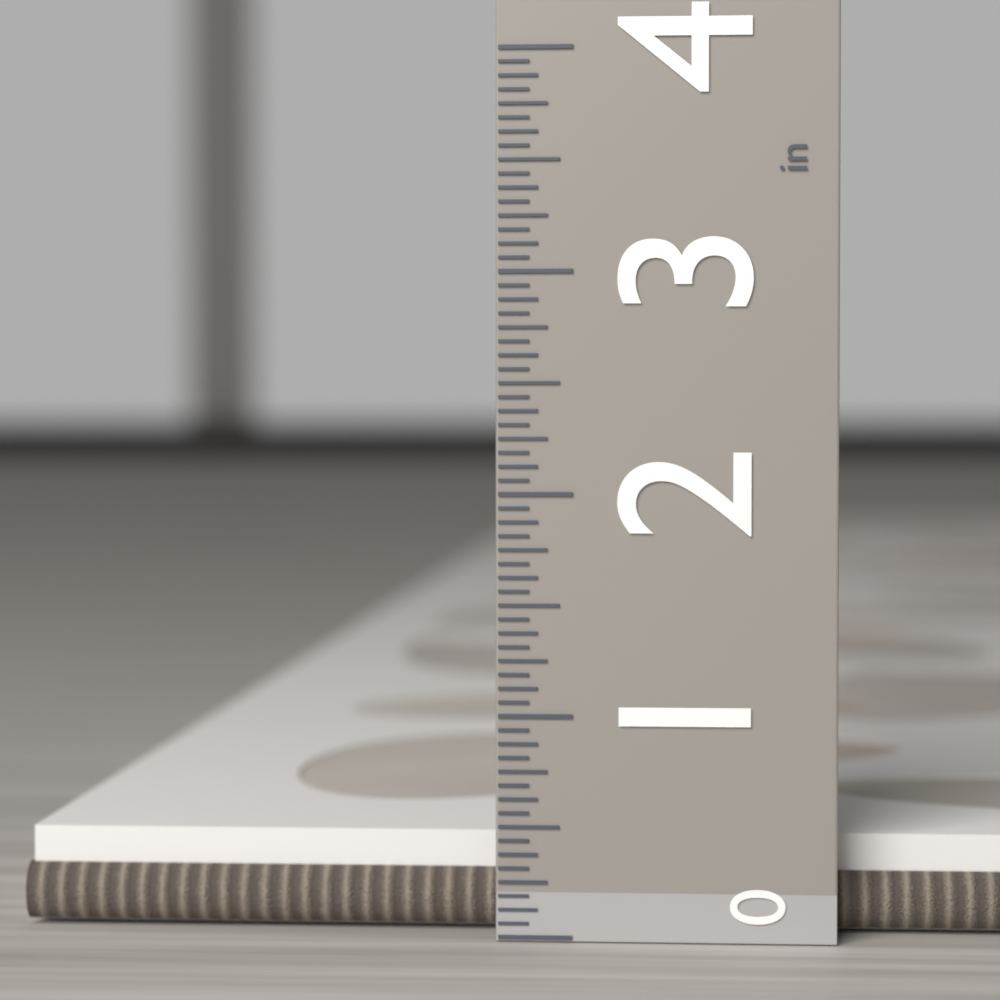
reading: 0.4375 in
